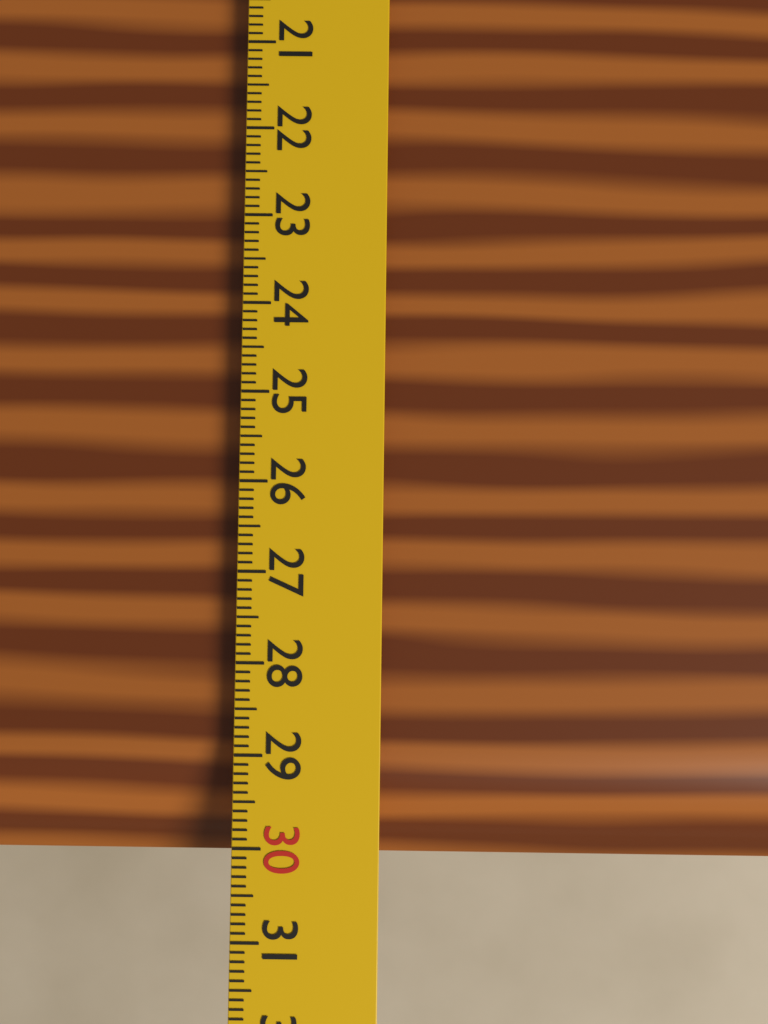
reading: 30.2 cm
